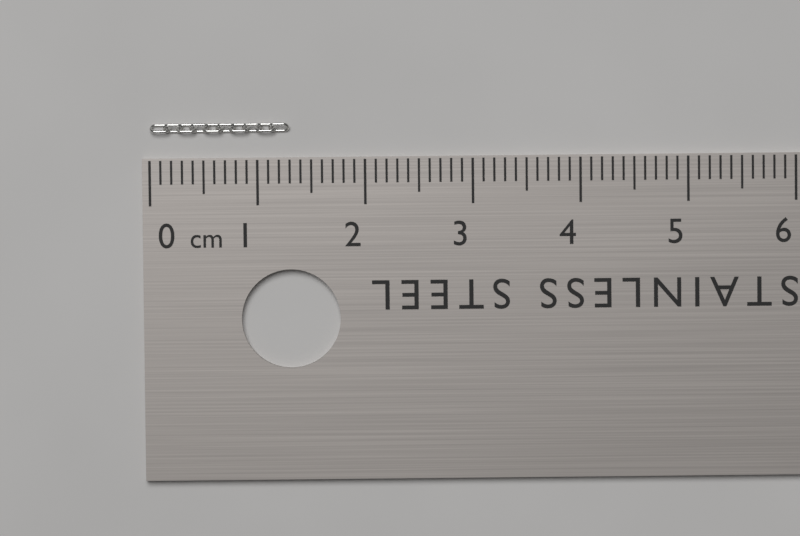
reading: 1.3 cm
